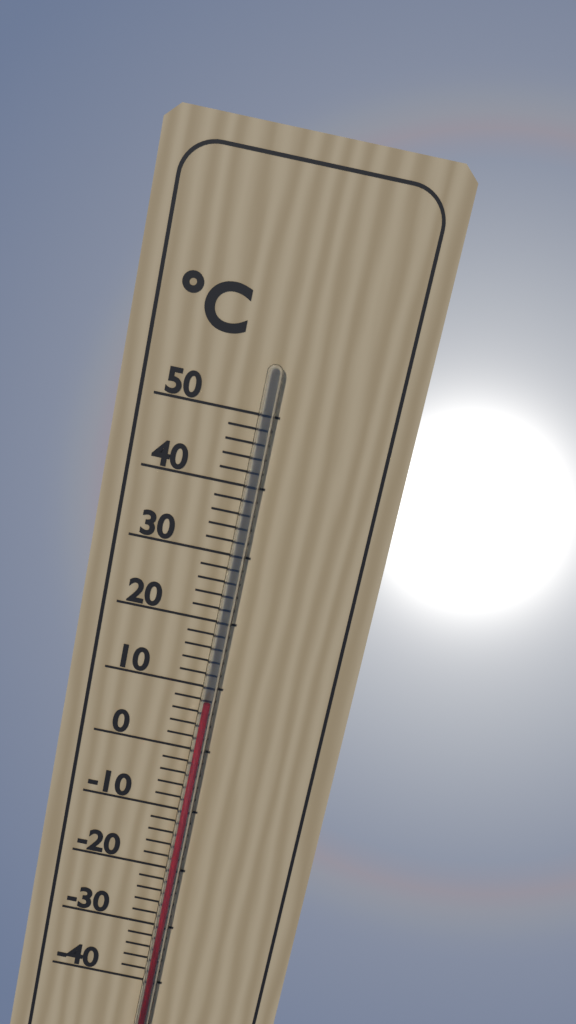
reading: 8 °C
